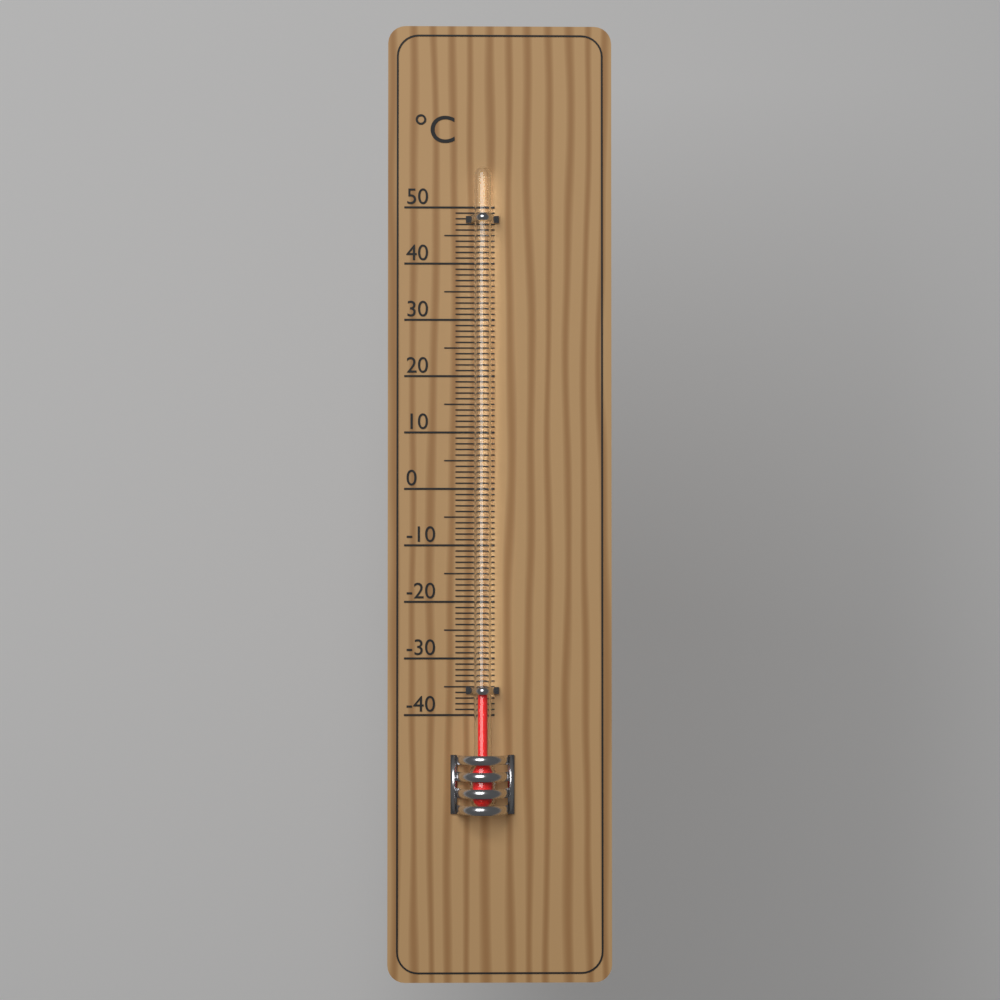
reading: -36 °C
